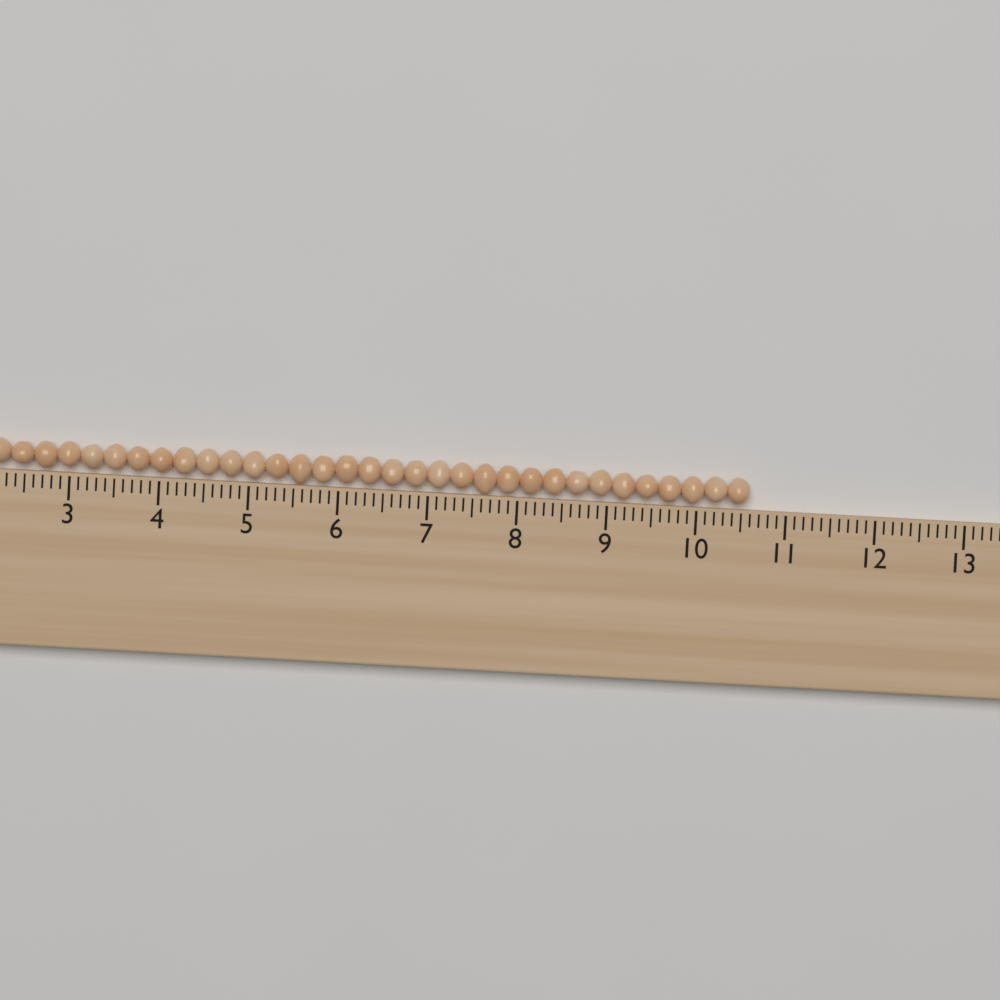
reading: 10.6 (no unit)
